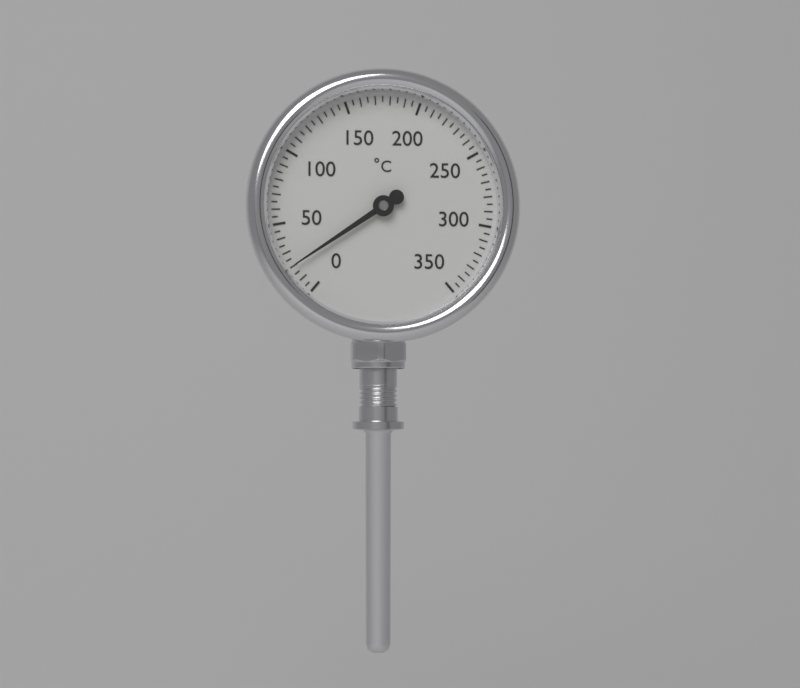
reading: 20 °C
